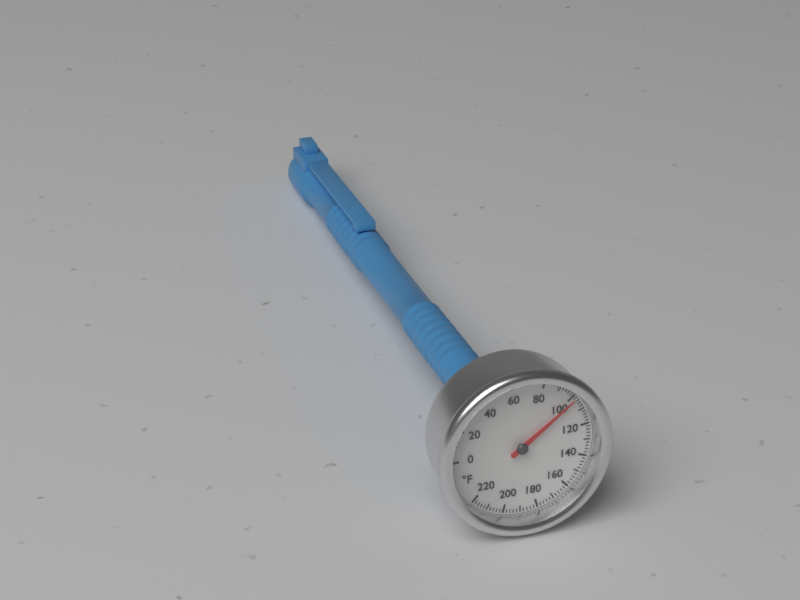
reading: 102 °F
